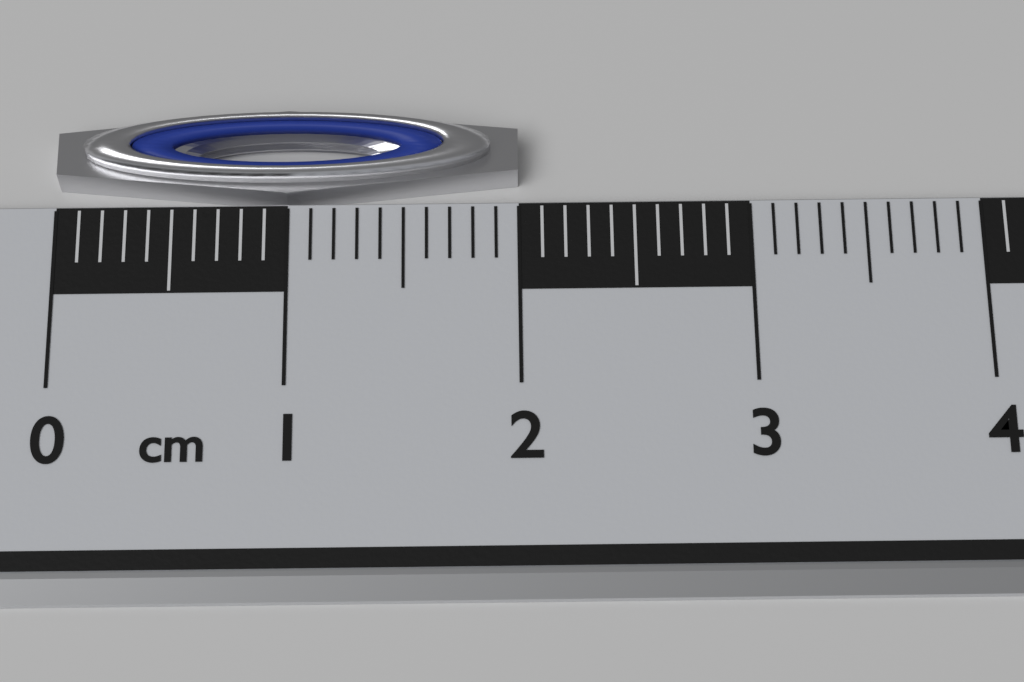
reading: 2.0 cm
